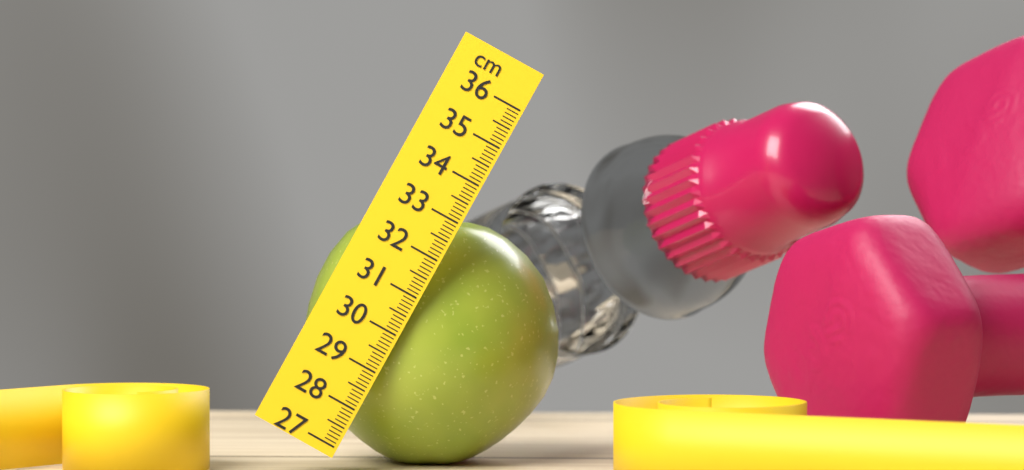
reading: 33.1 cm
